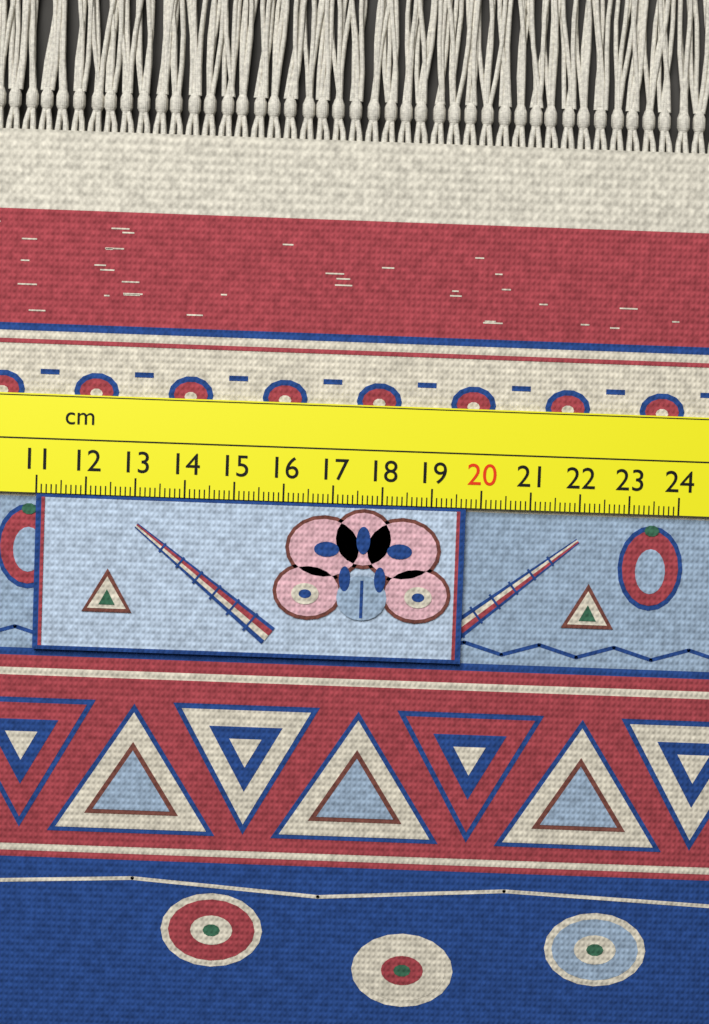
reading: 19.7 cm
